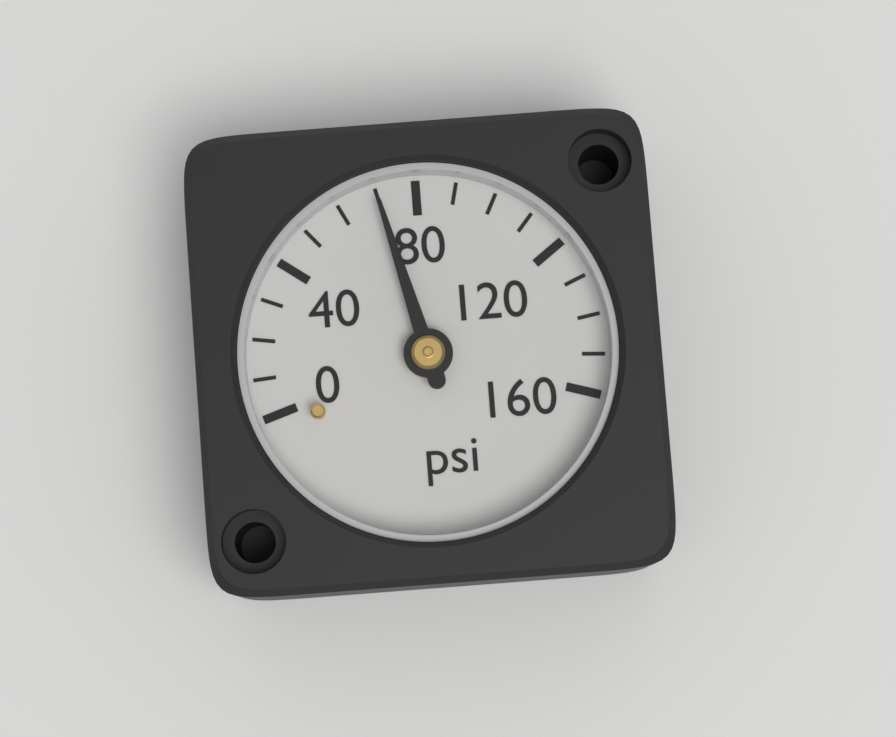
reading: 70 psi
